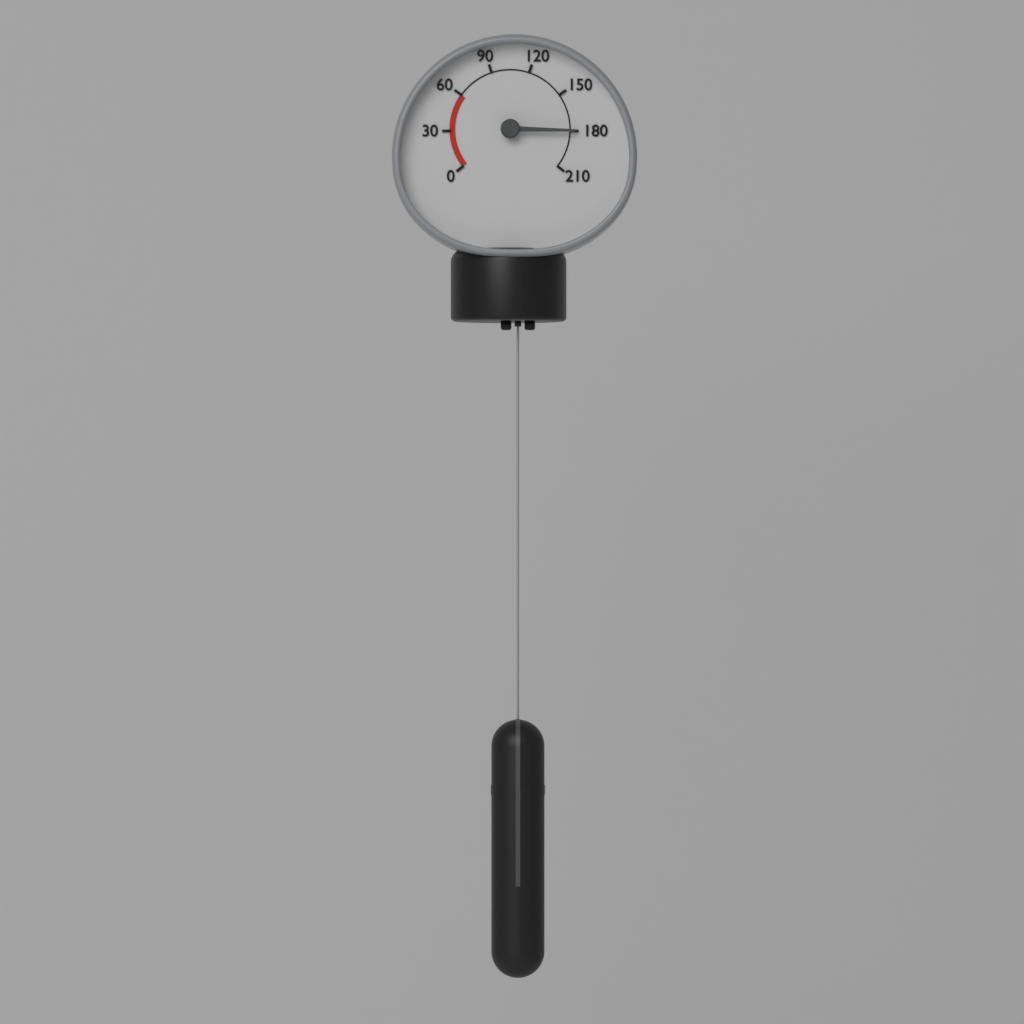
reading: 180 (no unit)
